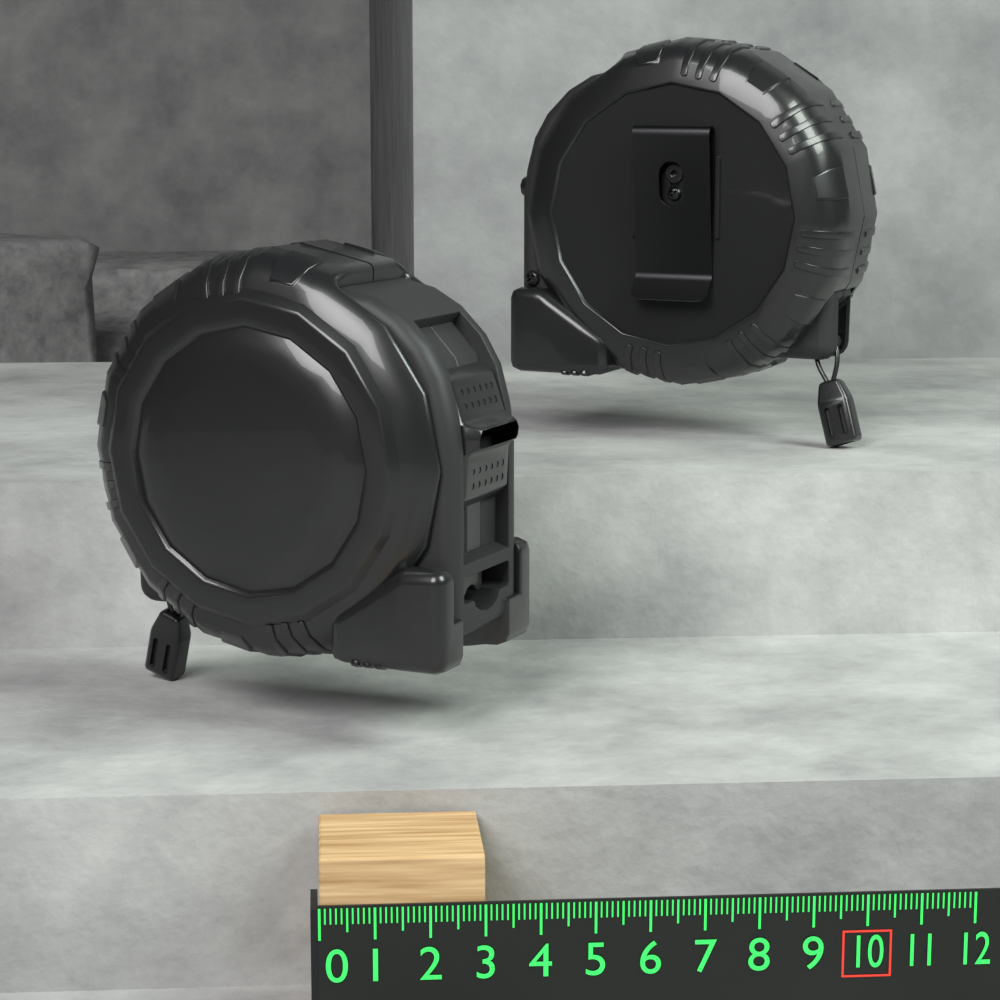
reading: 3.0 (no unit)
